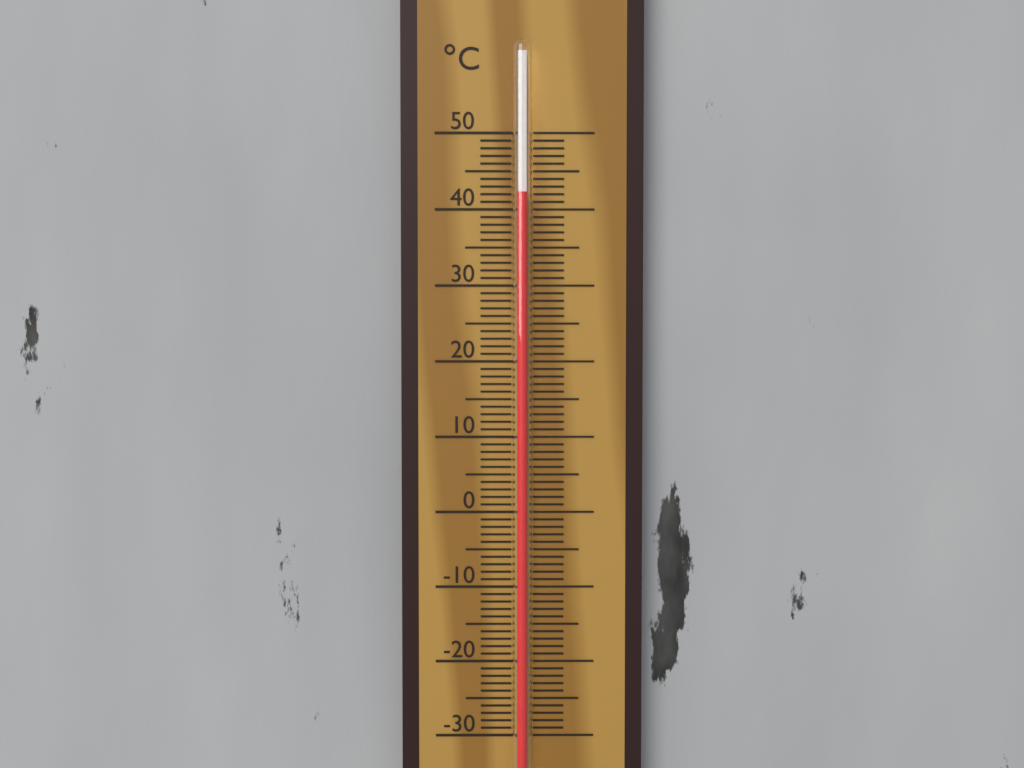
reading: 42 °C
